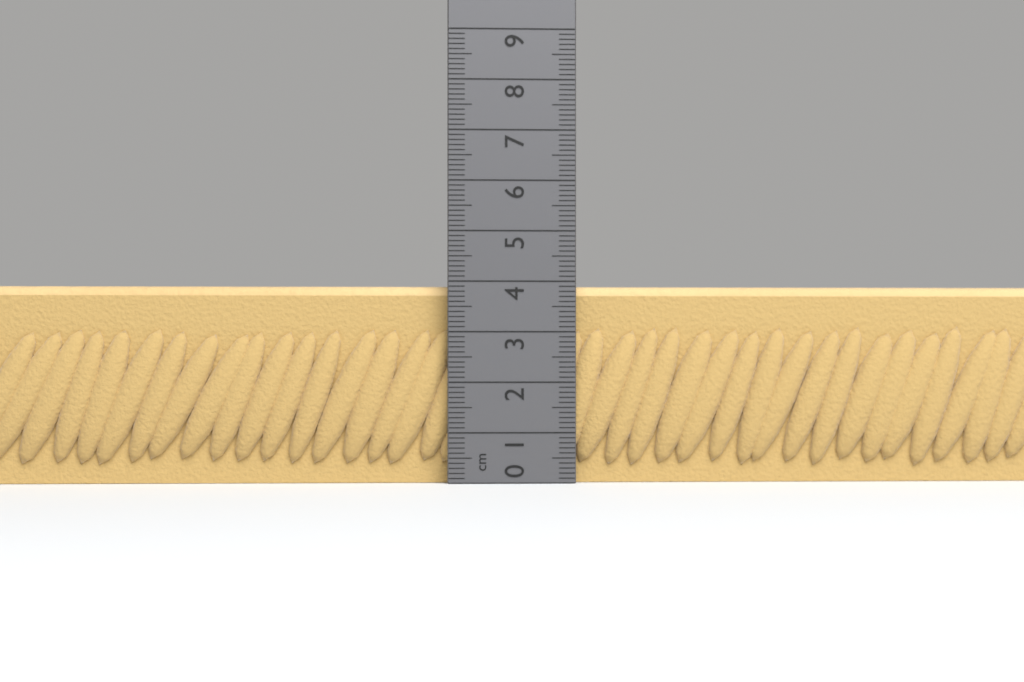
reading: 3.9 cm
